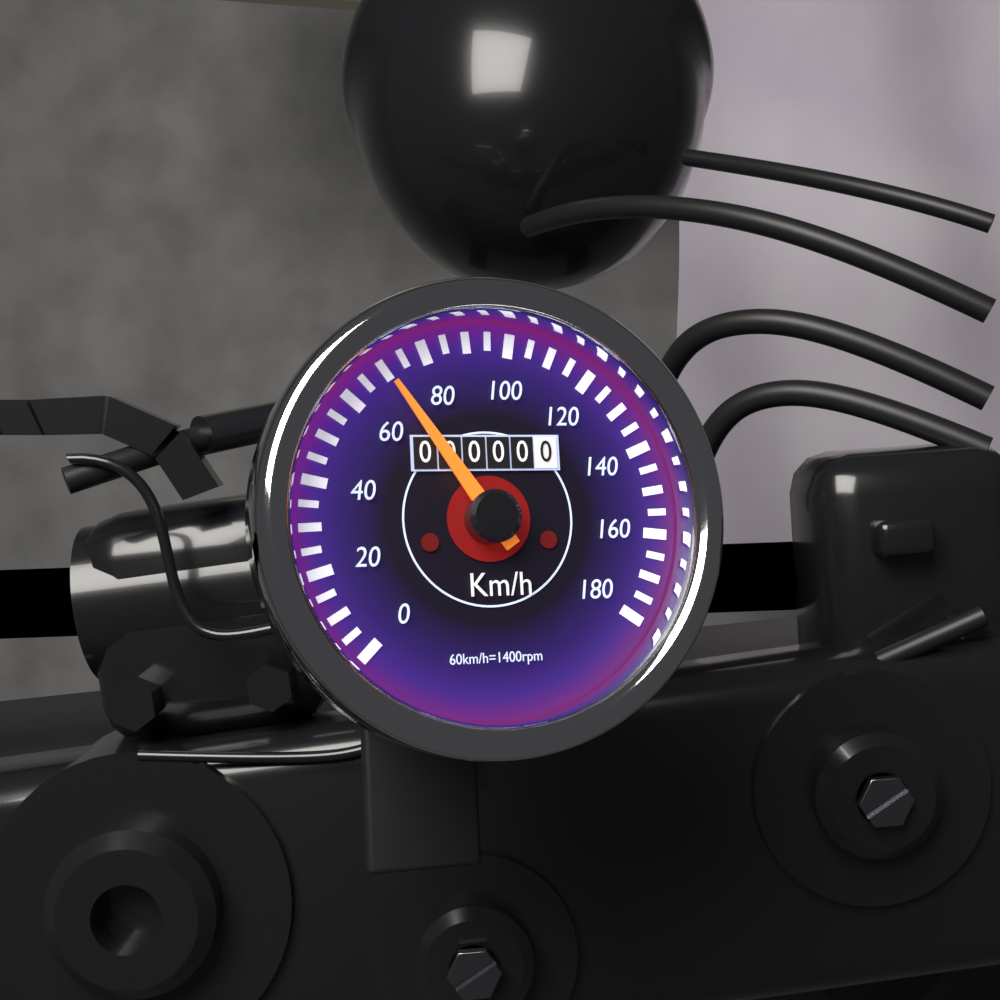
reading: 70 km/h
